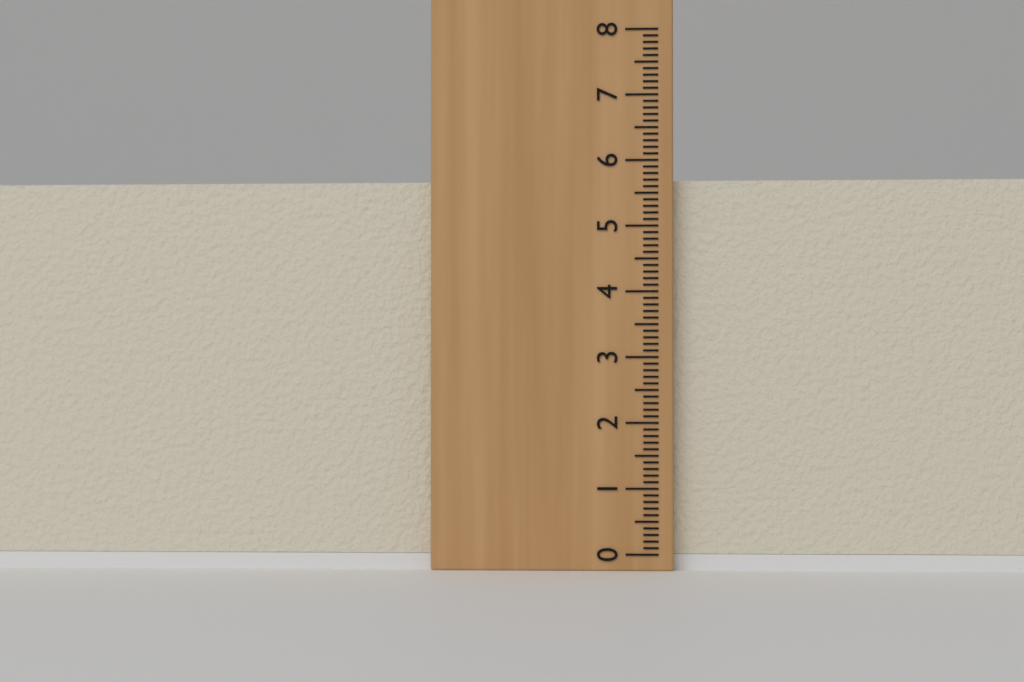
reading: 5.7 (no unit)
